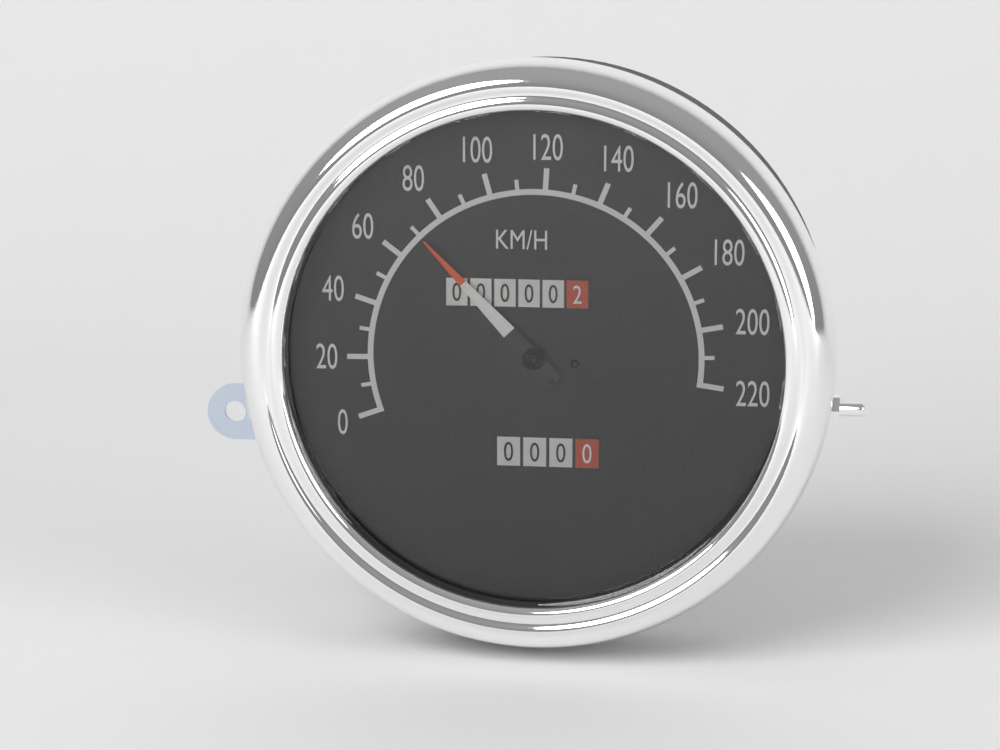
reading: 70 km/h
